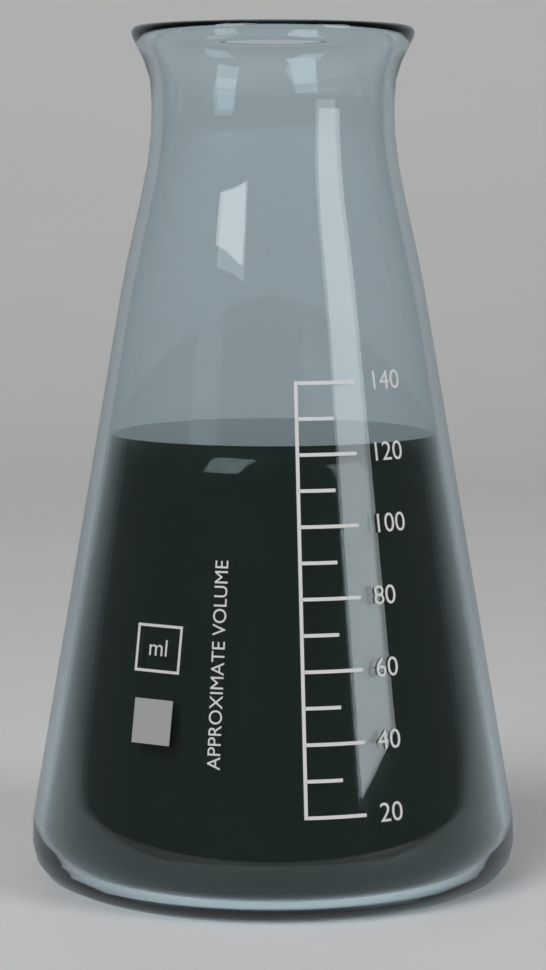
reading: 122 ml
